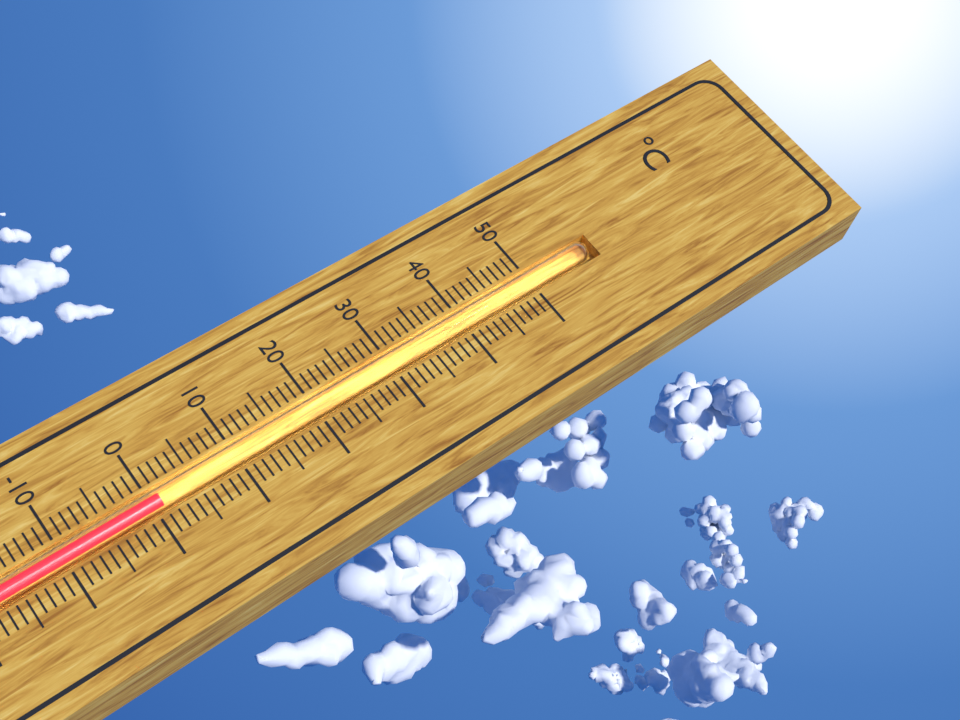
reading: 1 °C
